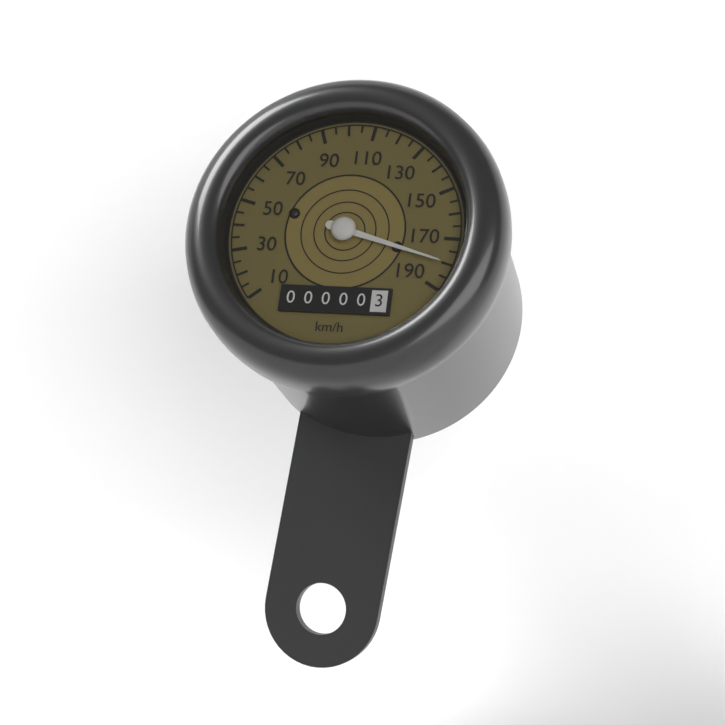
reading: 180 km/h
